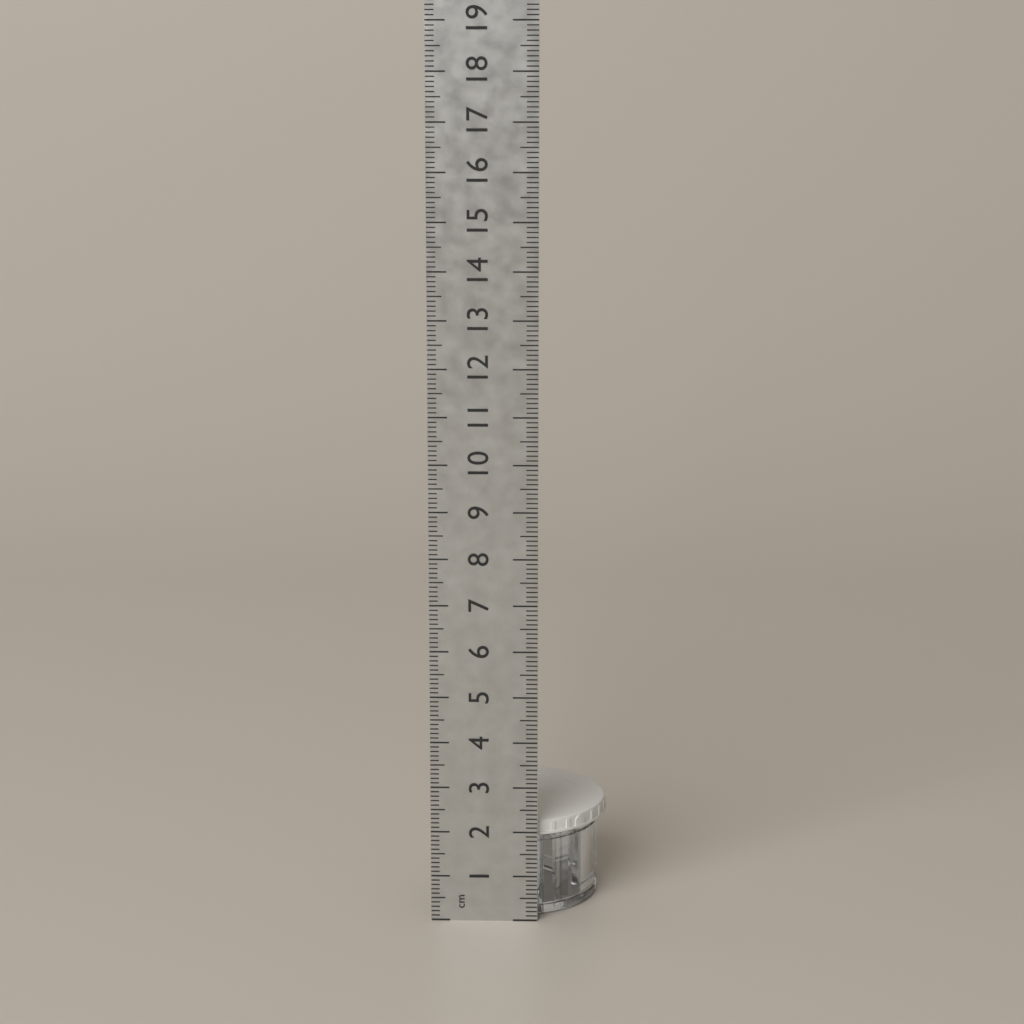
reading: 2.2 cm
